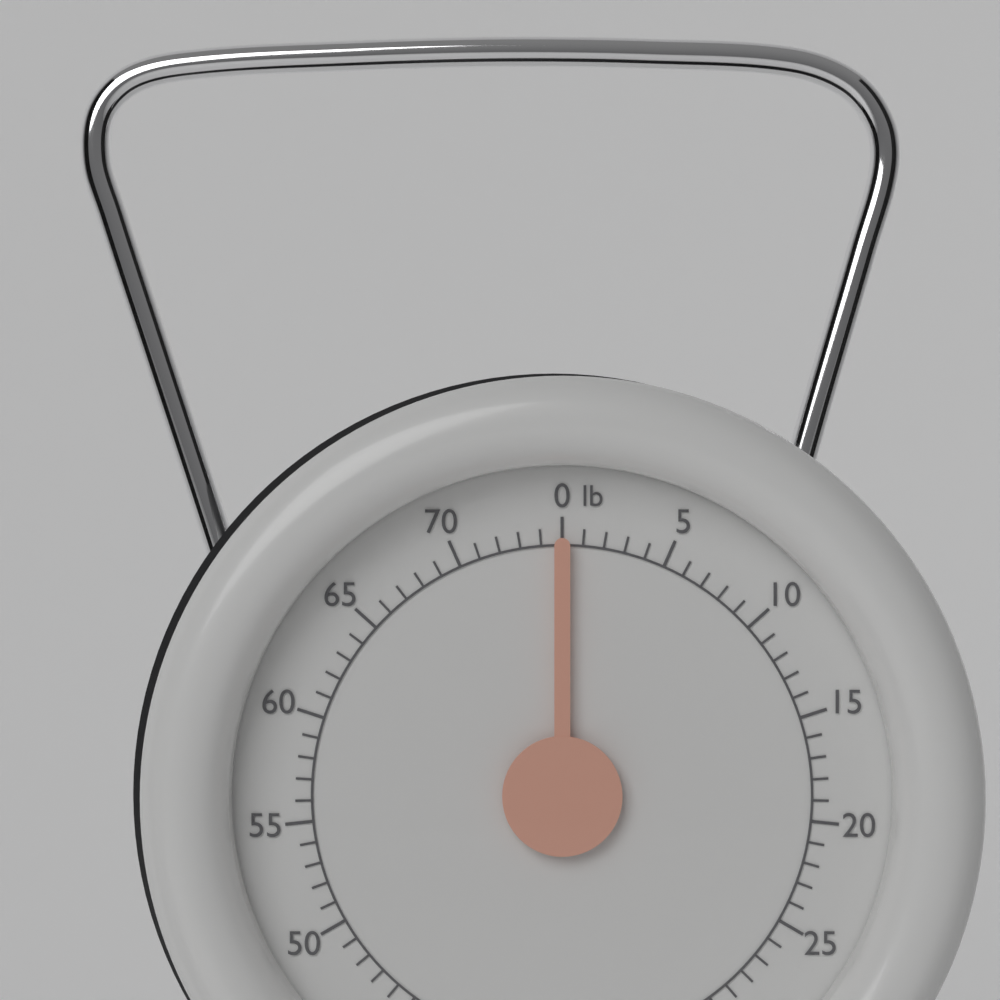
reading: 0 lb
